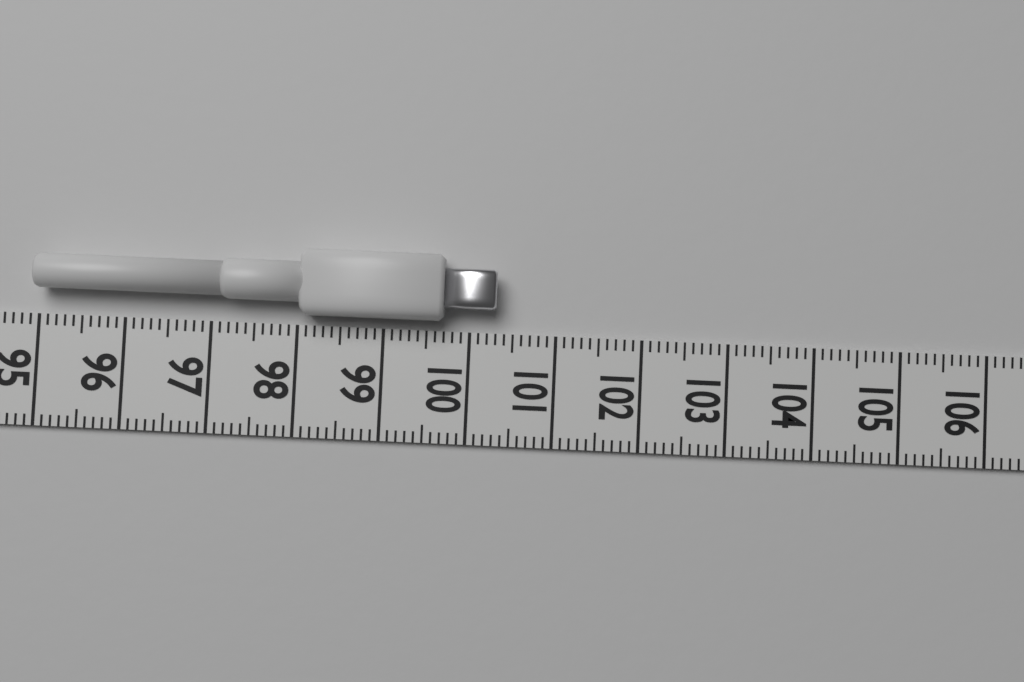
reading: 100.3 (no unit)
